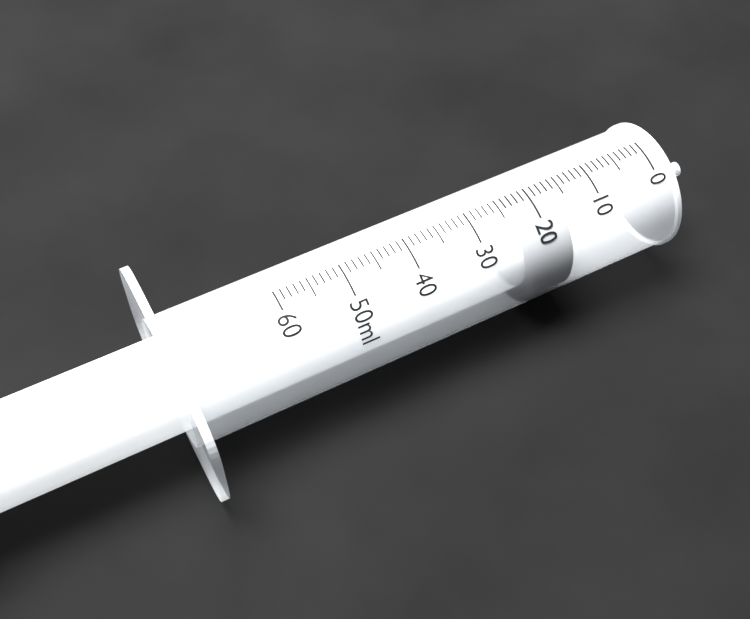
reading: 16 ml
